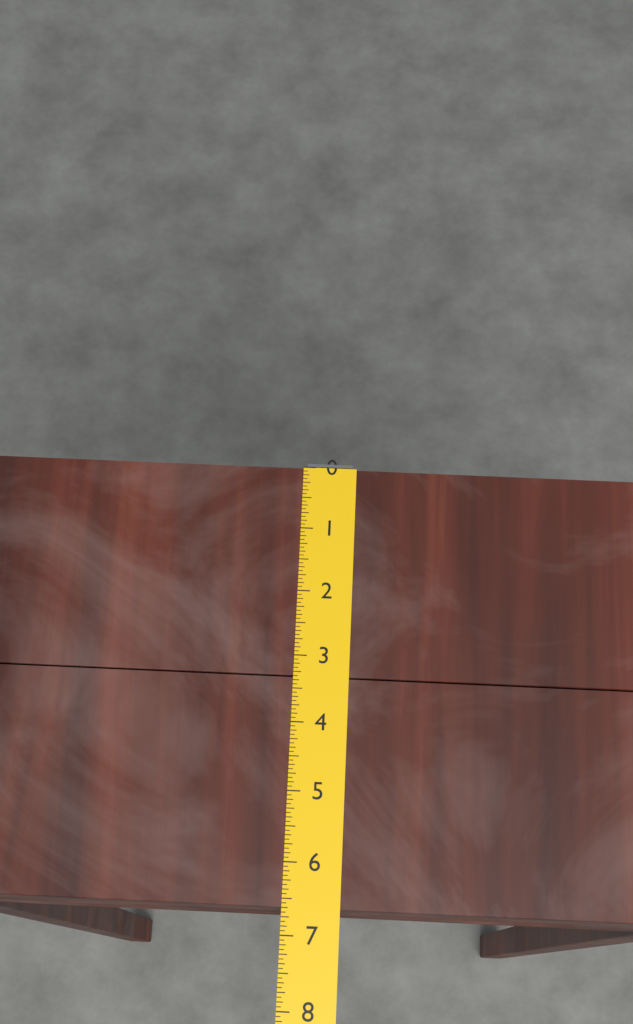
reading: 6.6250 (no unit)
